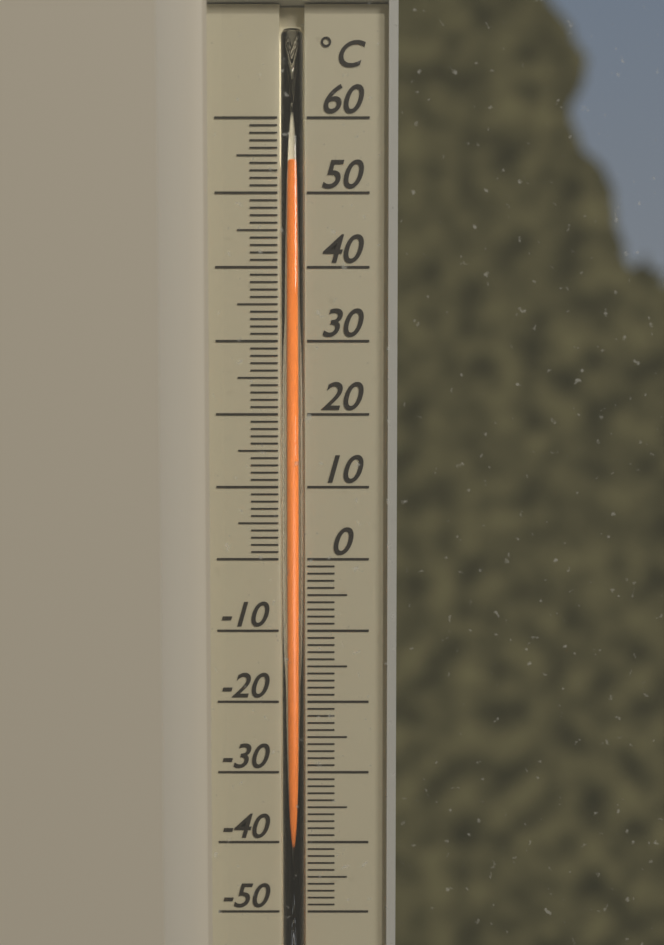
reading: 54.5 °C
